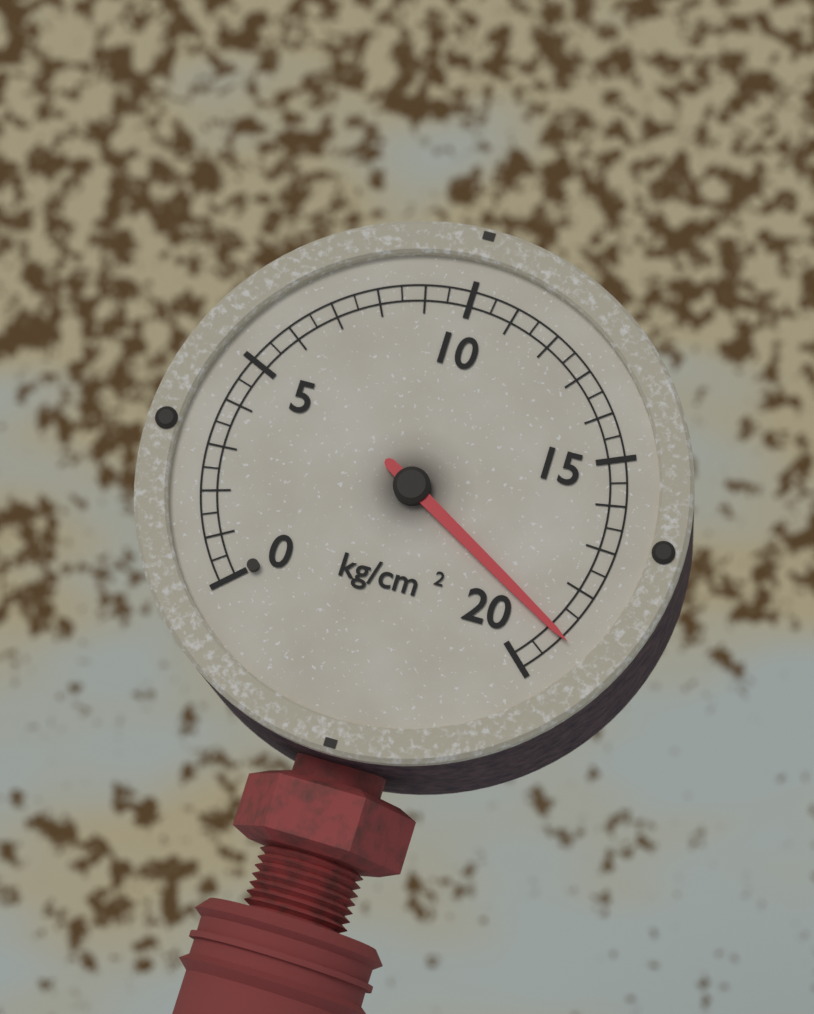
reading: 19.0 kg/cm²
